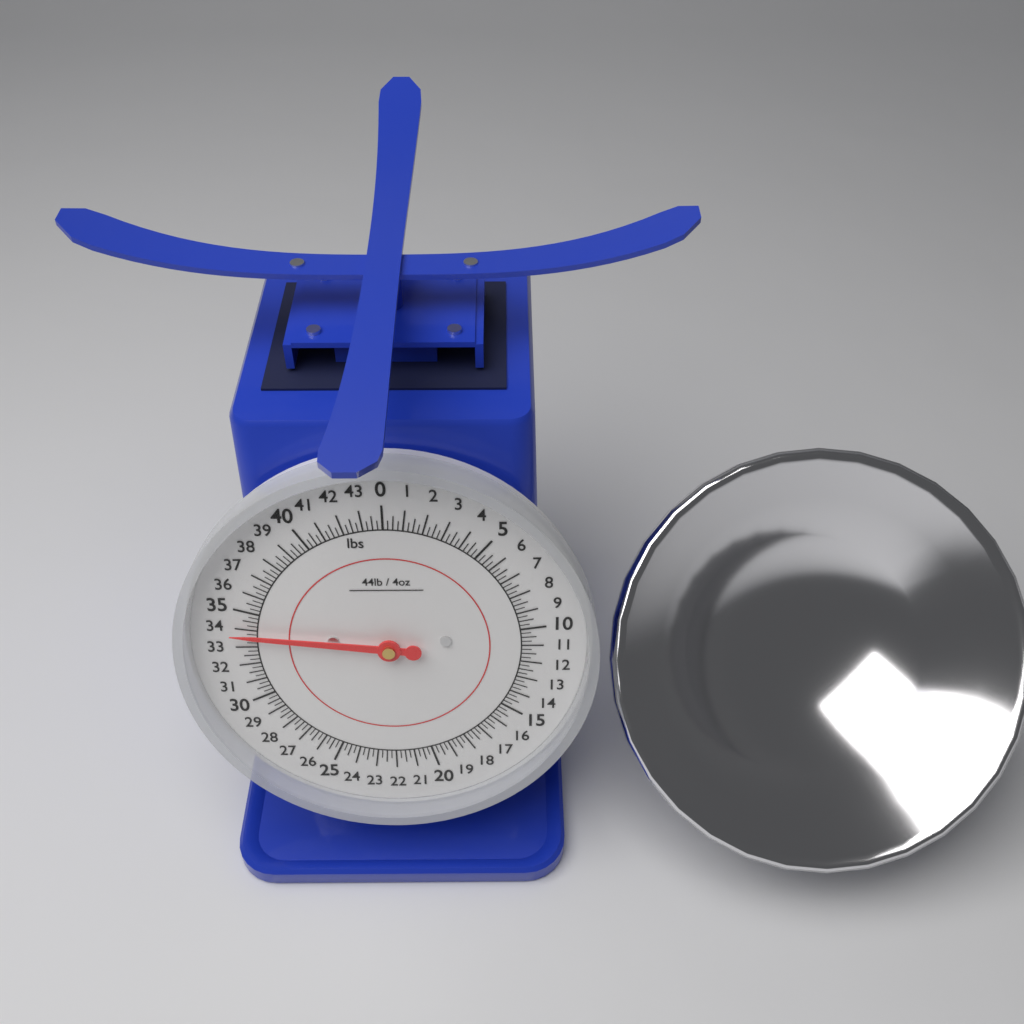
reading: 33.75 lbs
